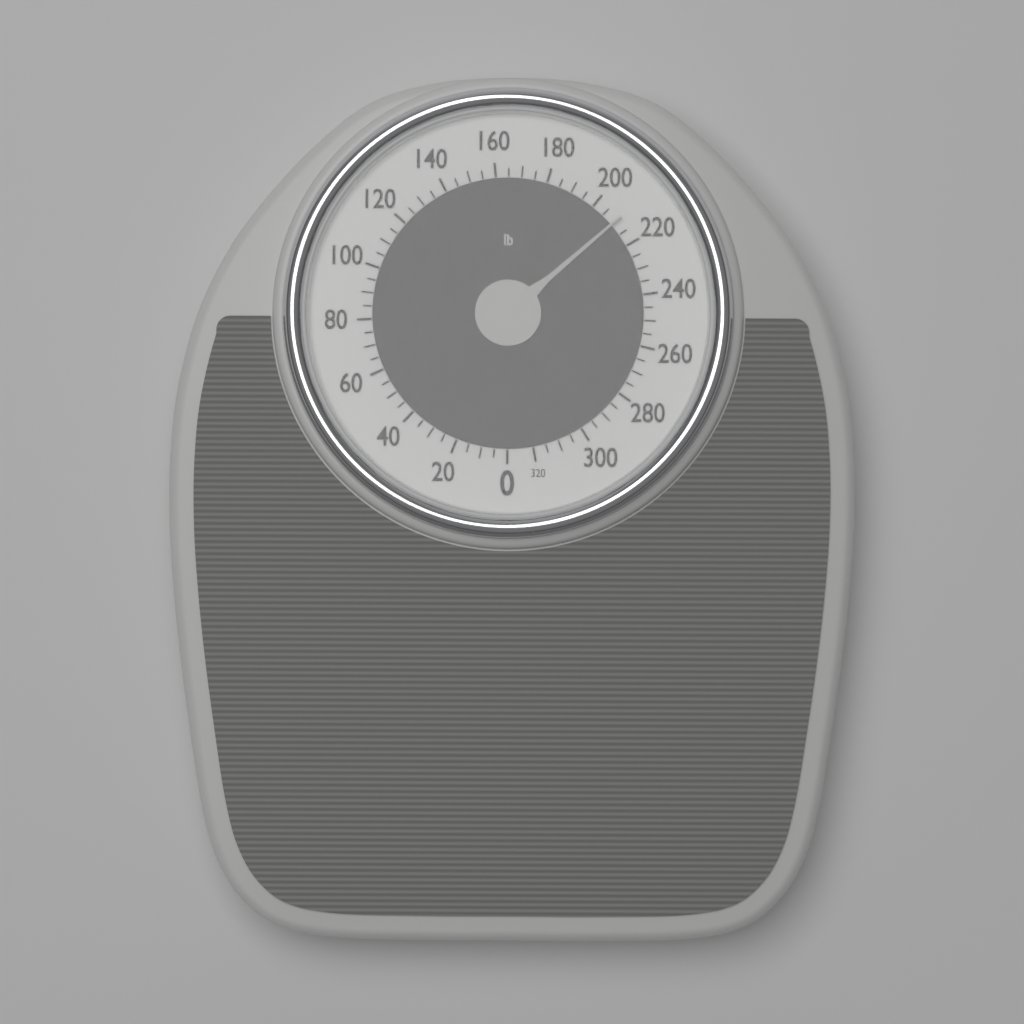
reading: 210 lb
